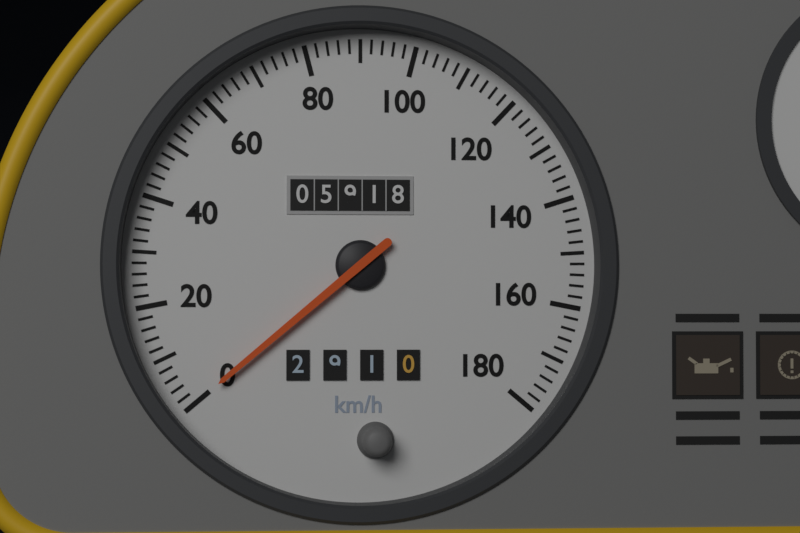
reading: 0 km/h
